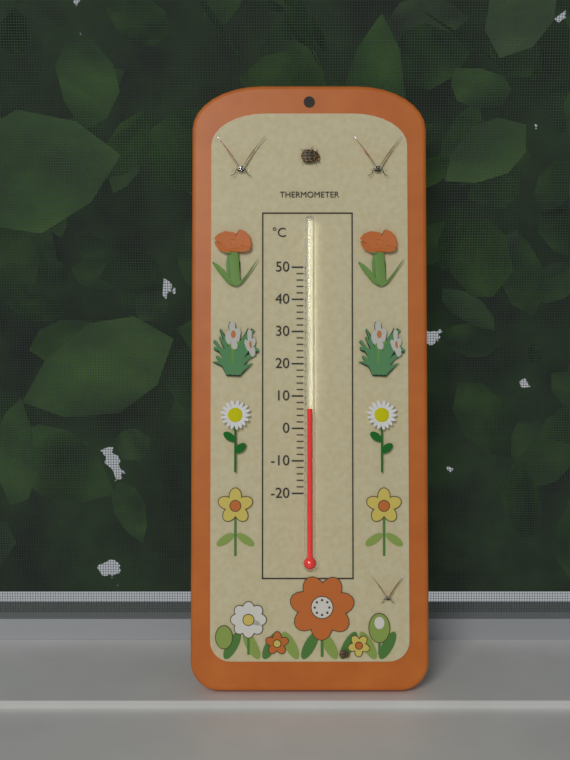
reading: 6 °C
